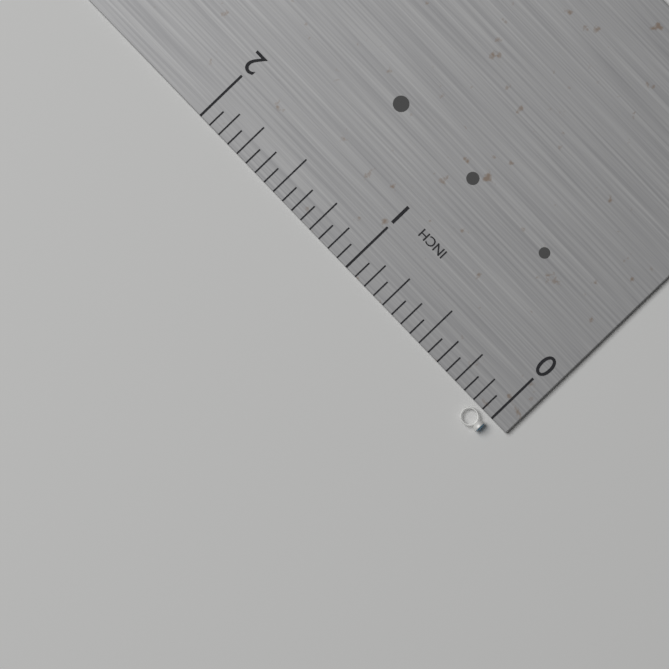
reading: 0.1250 in
